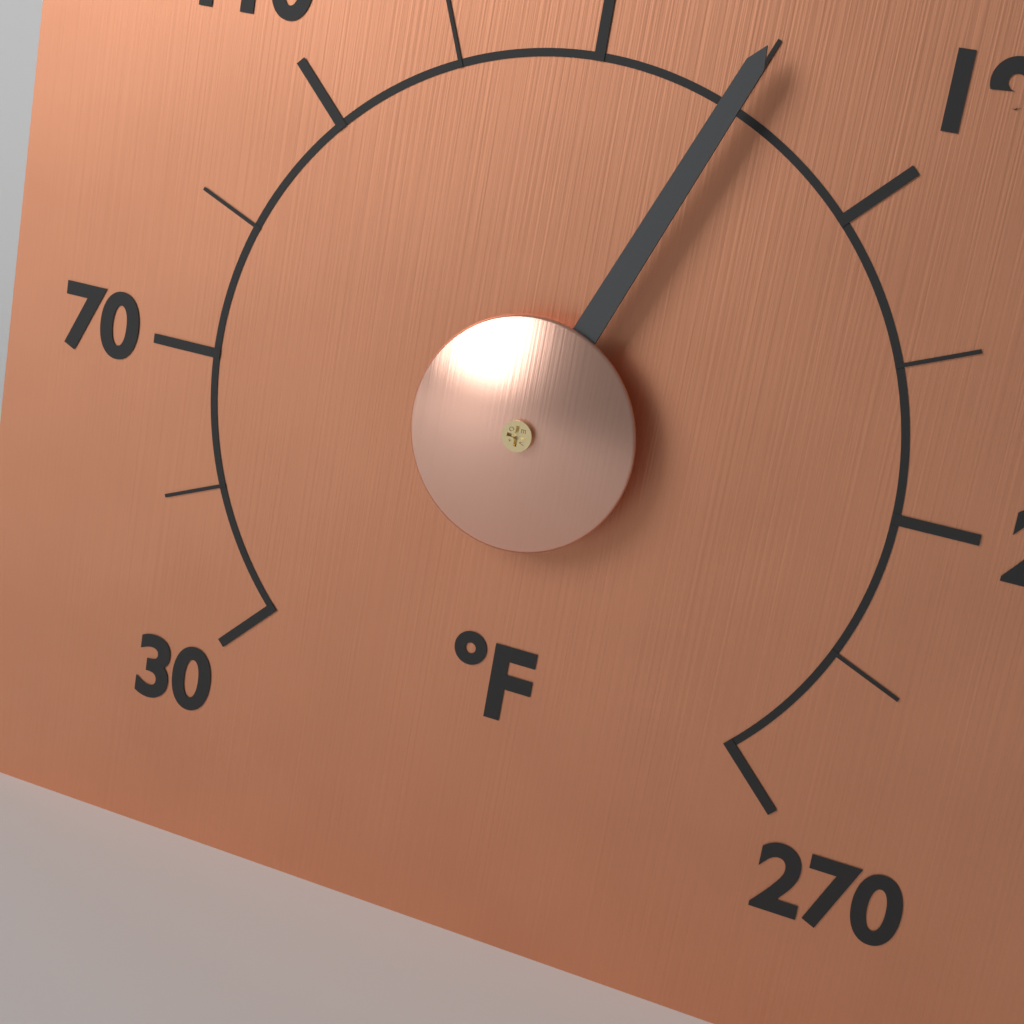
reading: 170 °F
